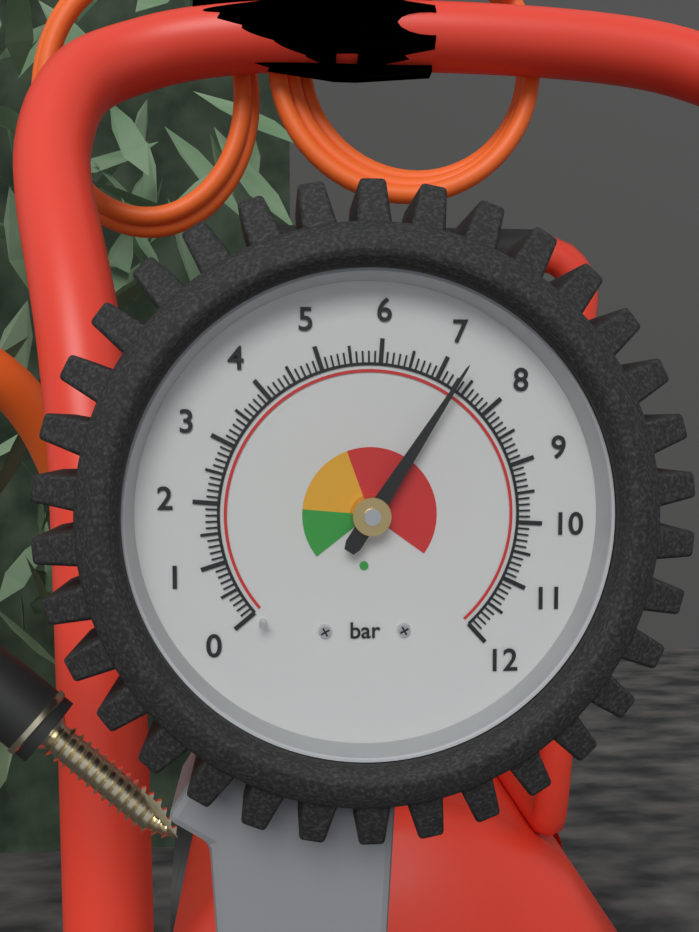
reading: 7.3 bar
